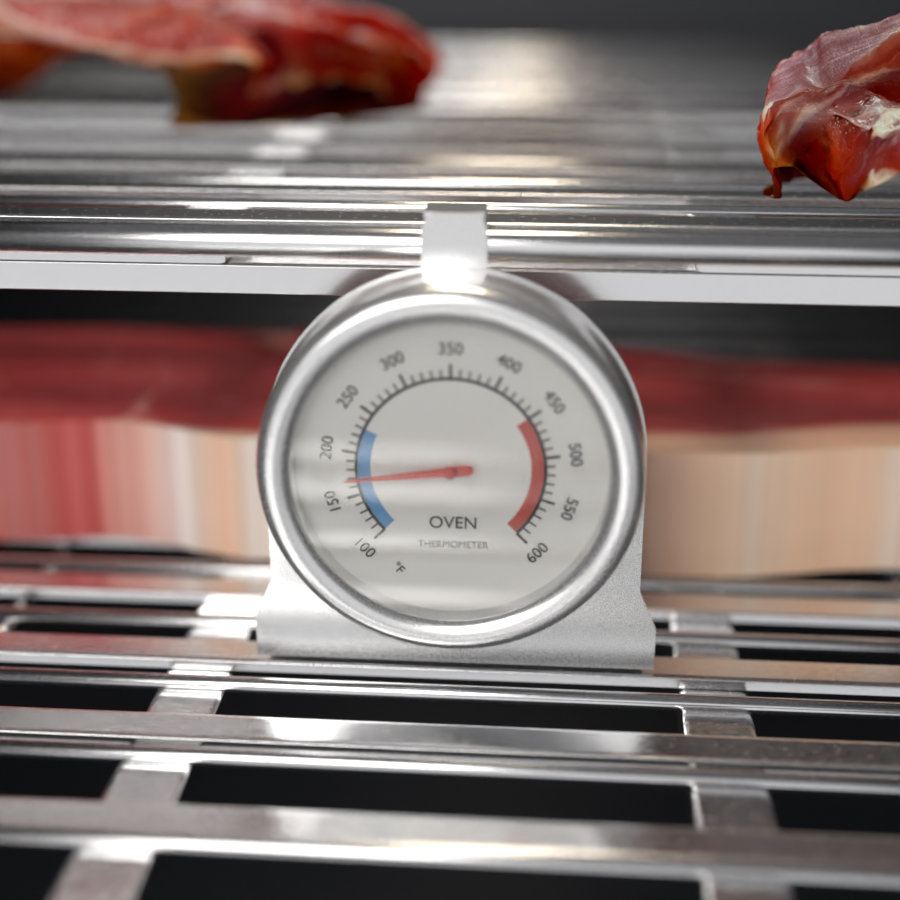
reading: 170 °F
